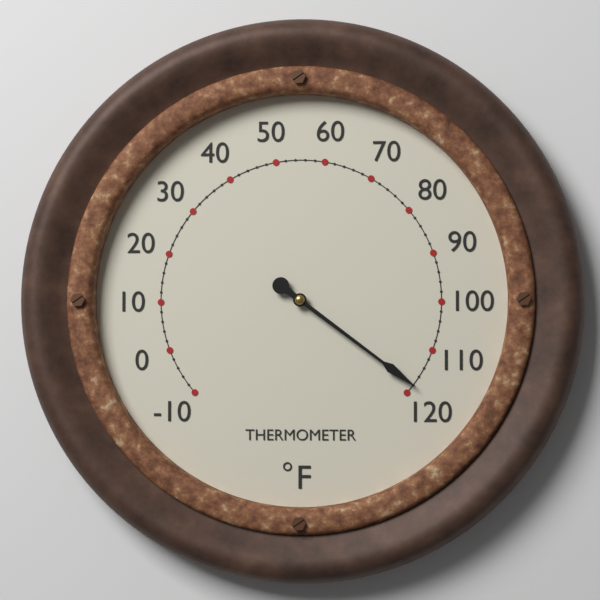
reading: 118 °F
